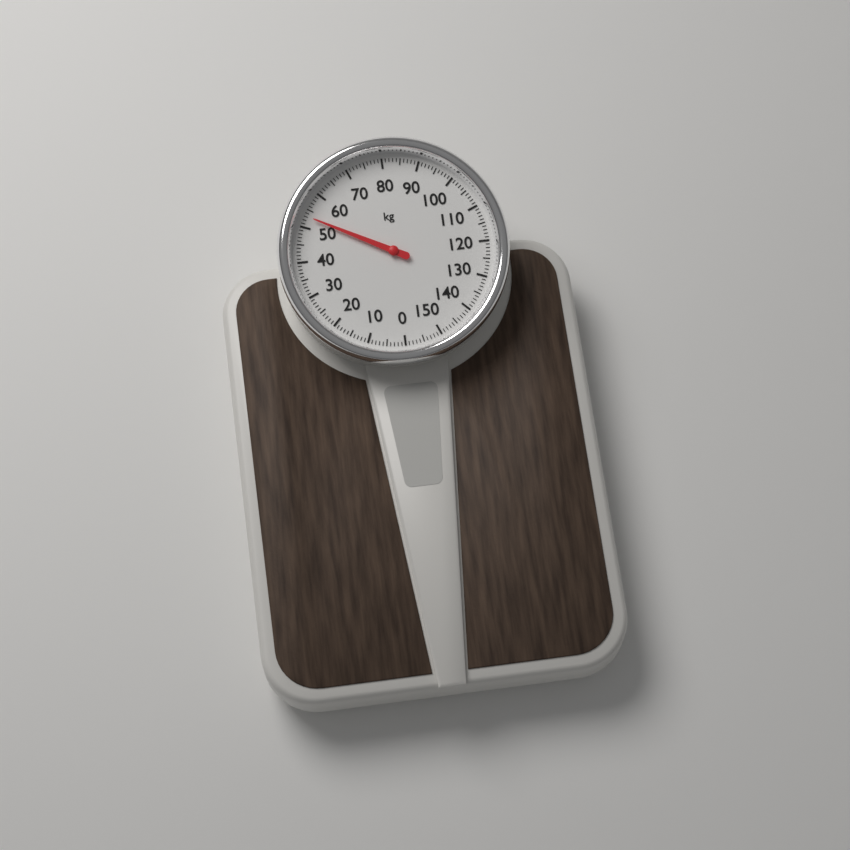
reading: 53 kg
